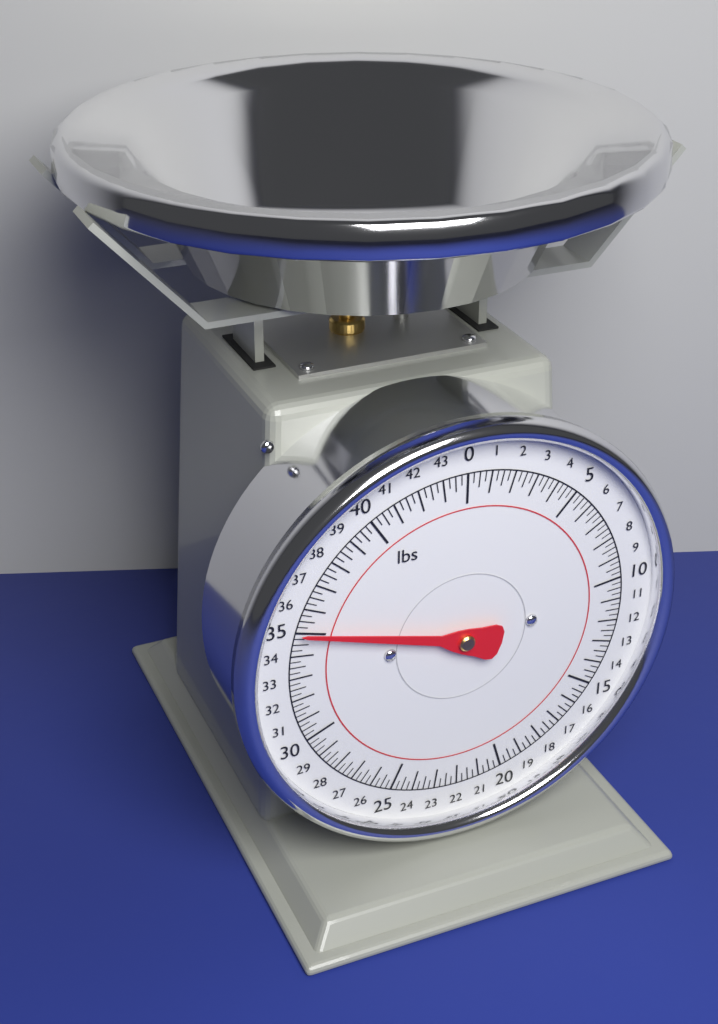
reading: 35.00 lbs
